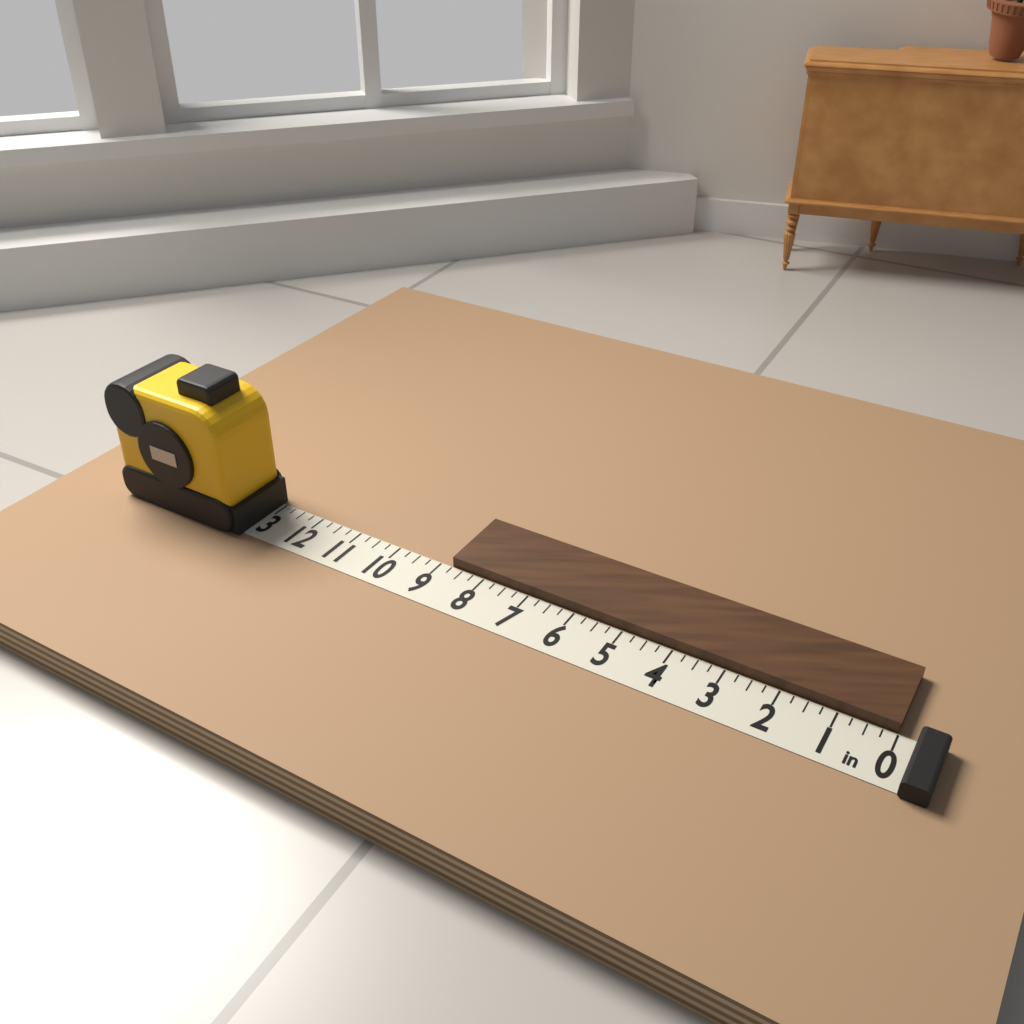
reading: 8.75 in
